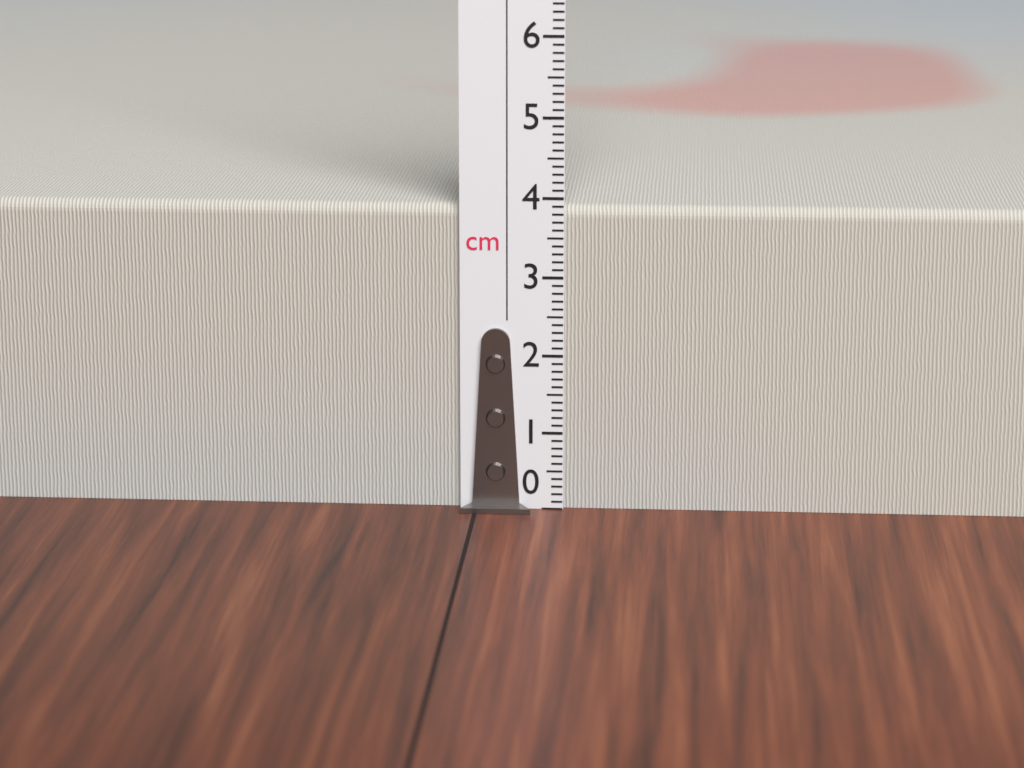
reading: 3.9 cm
